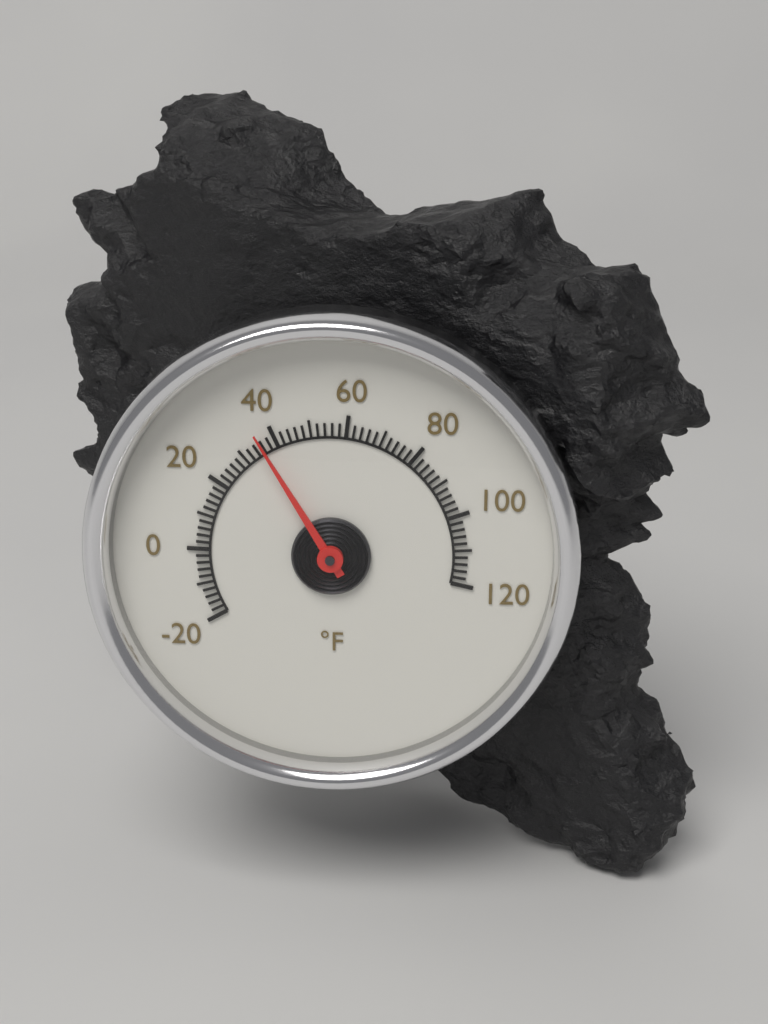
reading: 36 °F
